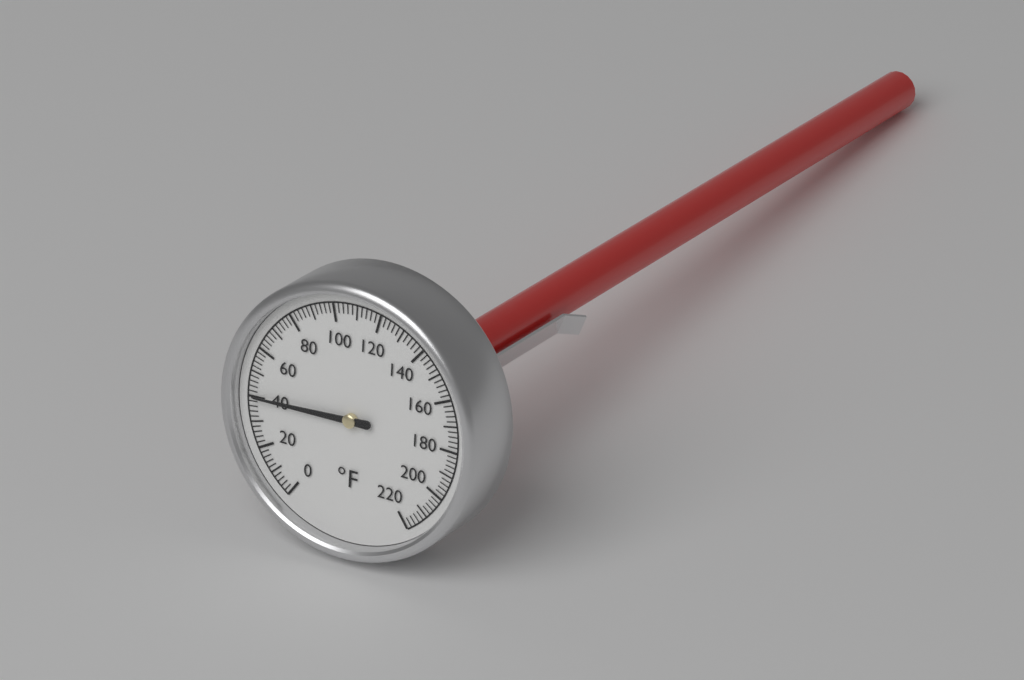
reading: 40 °F
